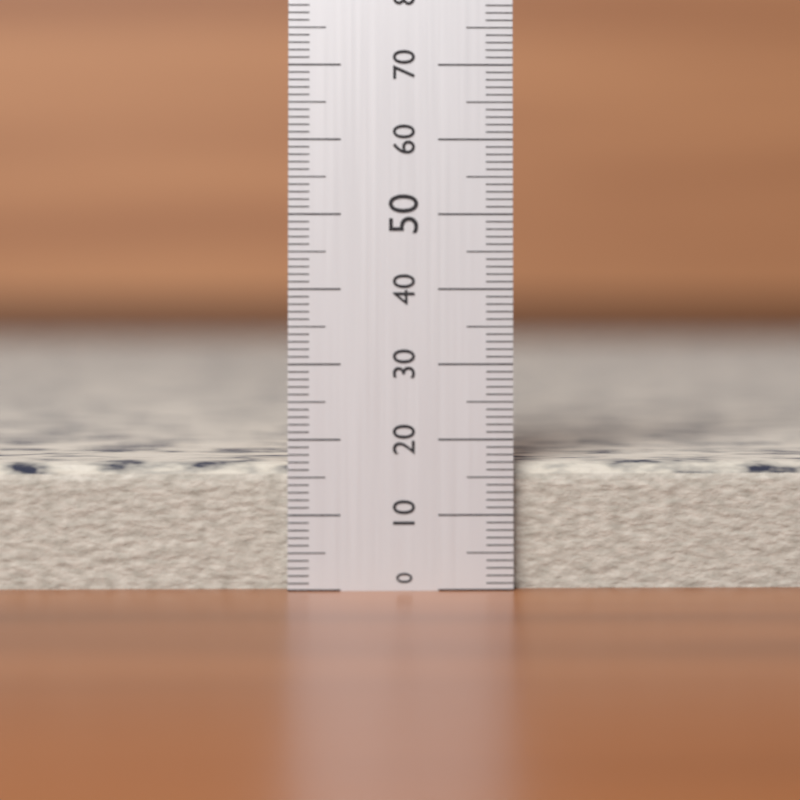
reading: 17 (no unit)
